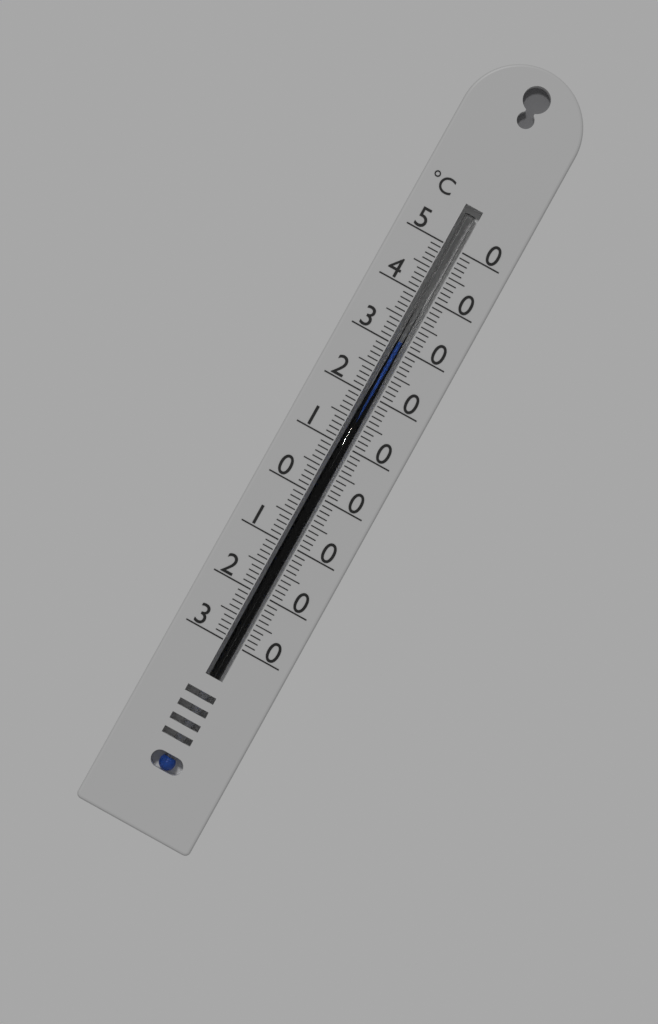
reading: 31 °C
